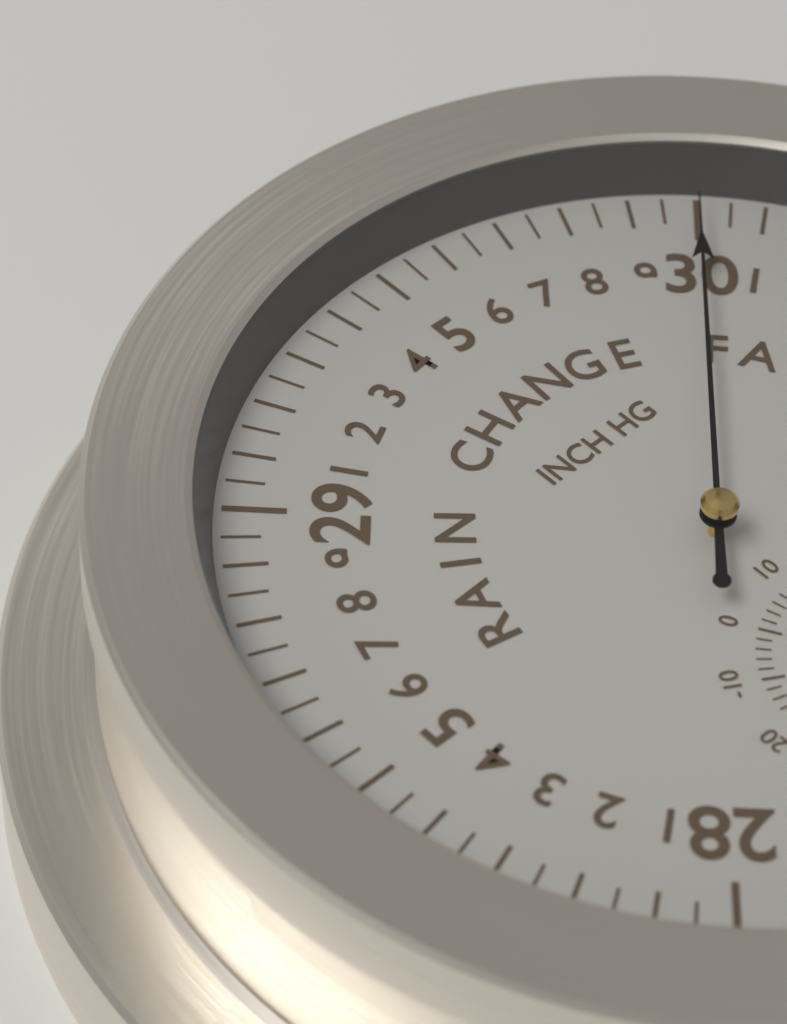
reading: 30.00 inHg
